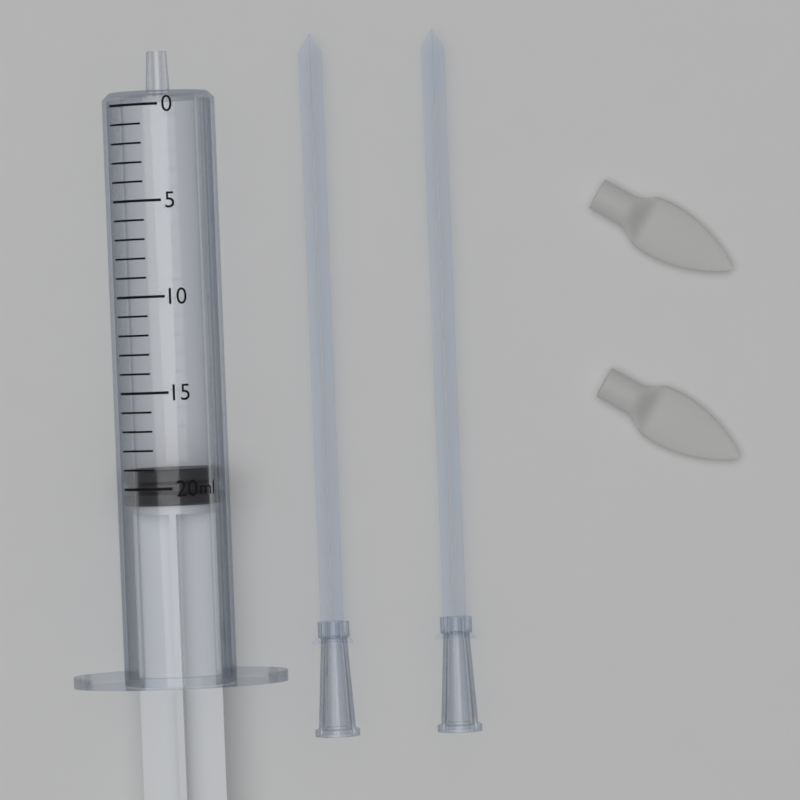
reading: 19 ml
